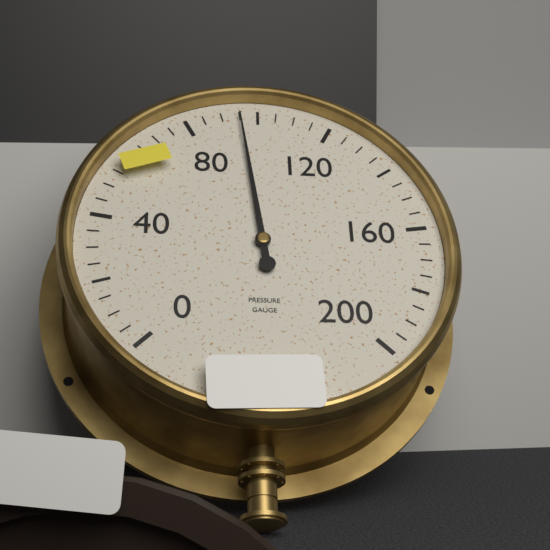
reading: 95 (no unit)
